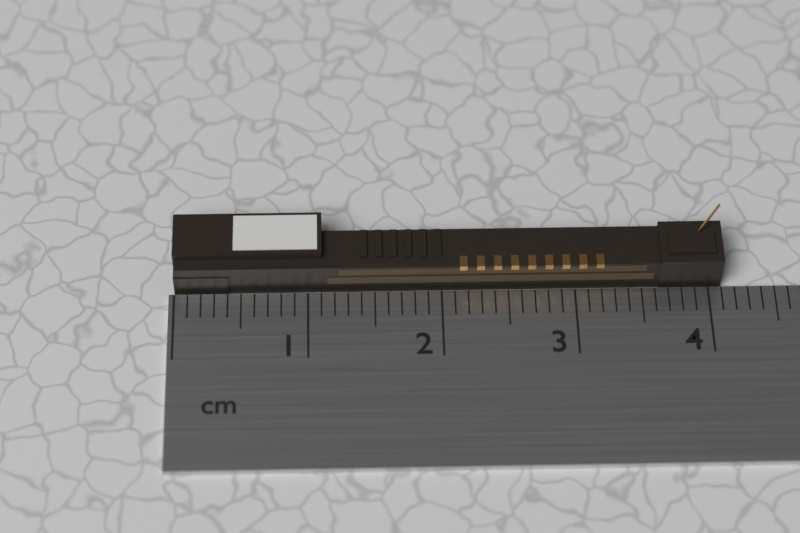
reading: 4.1 cm
